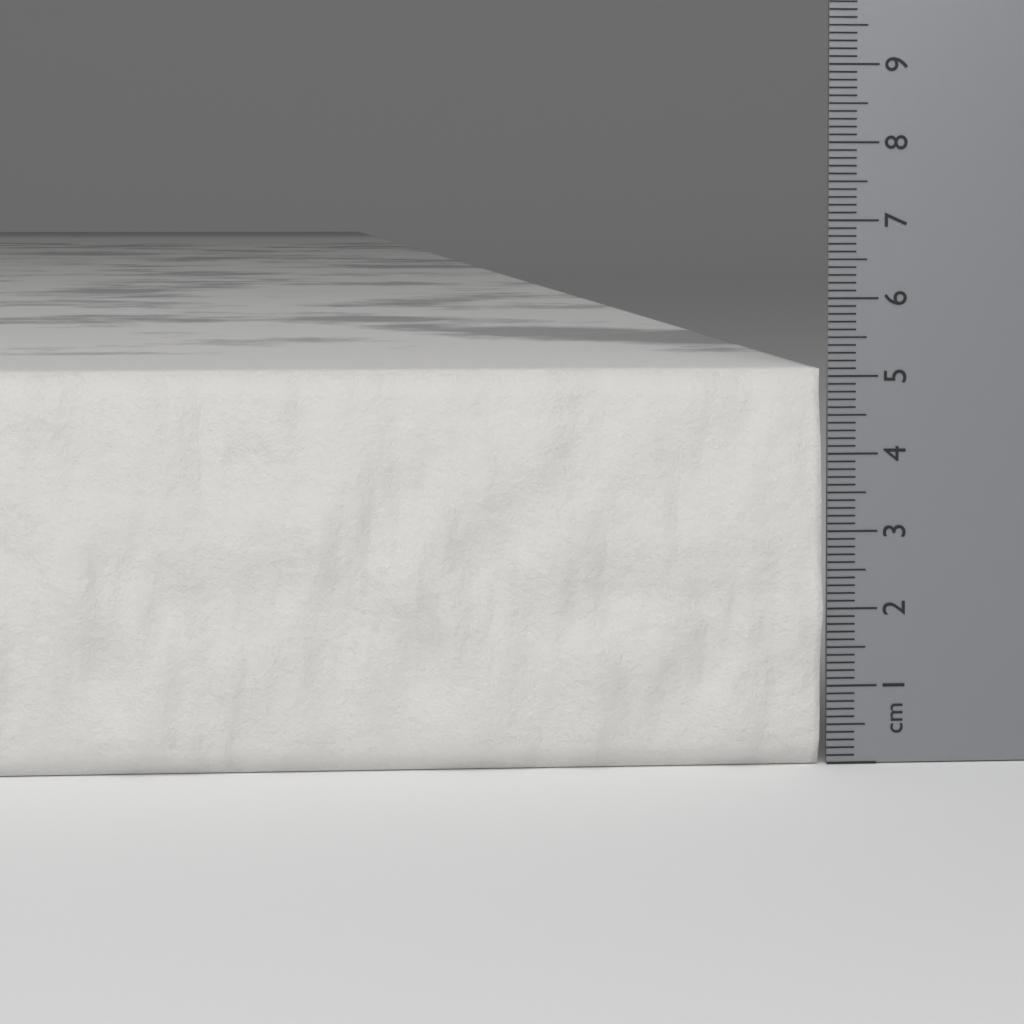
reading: 5.1 cm
